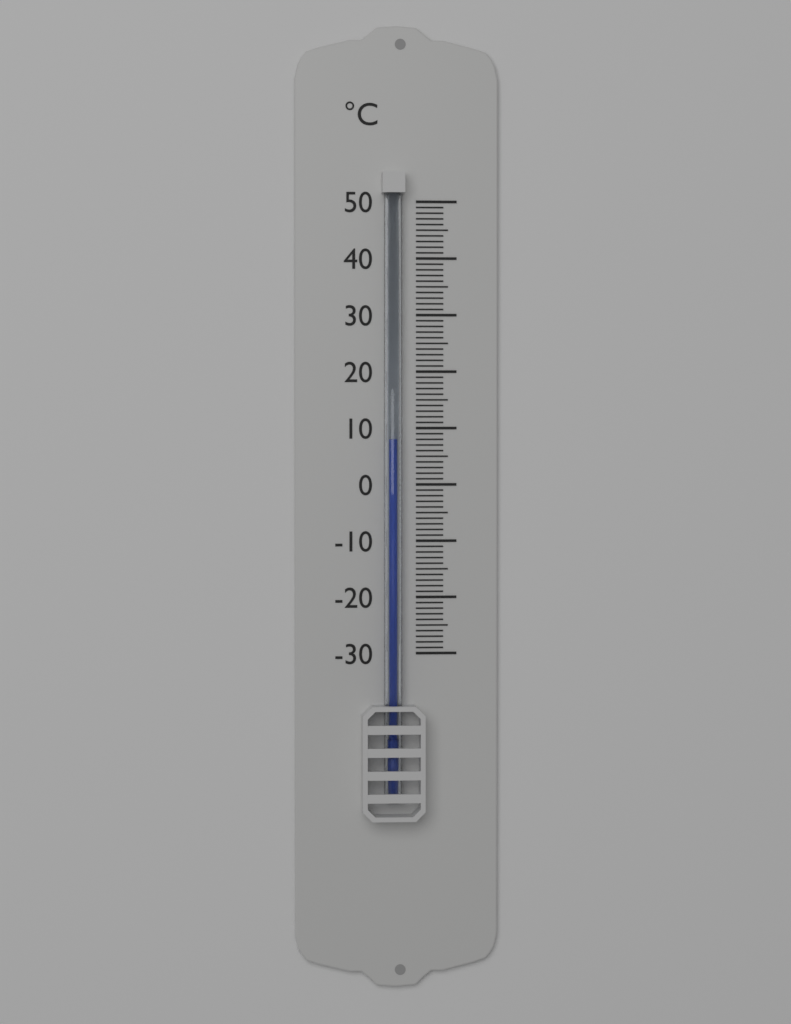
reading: 8 °C
